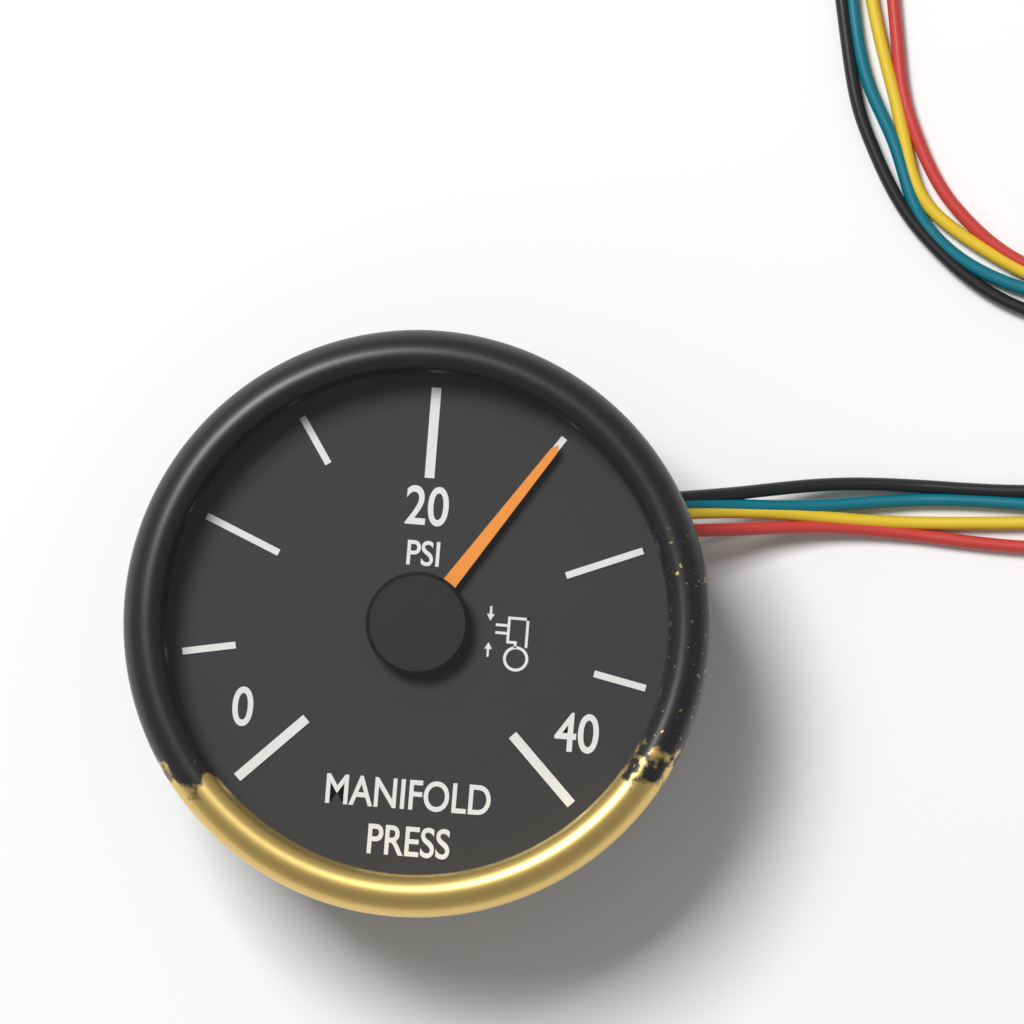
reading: 25 psi
